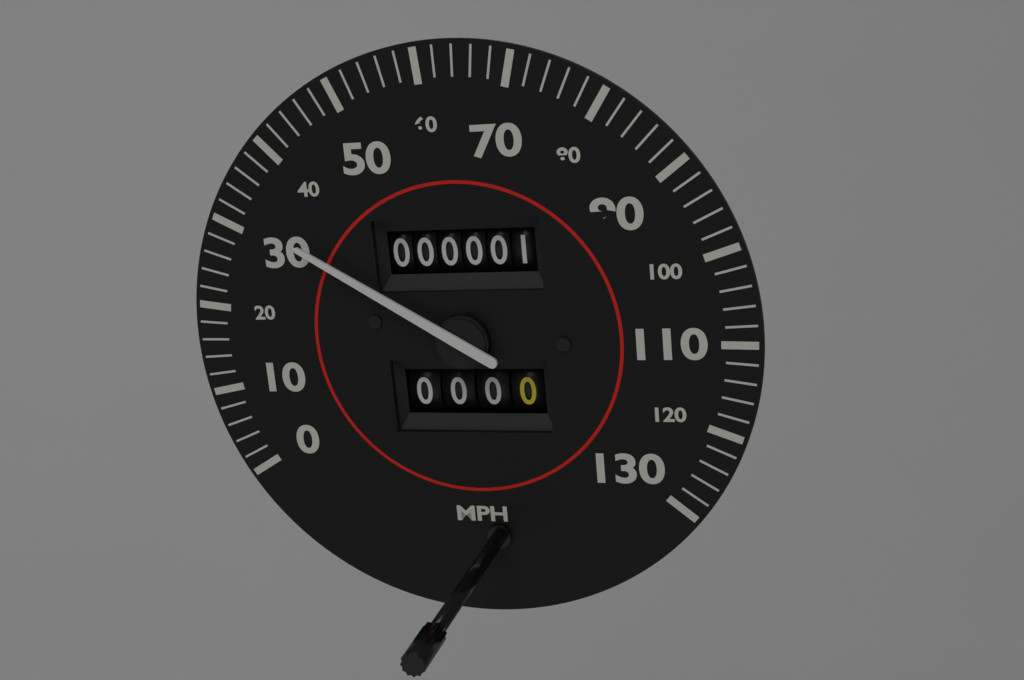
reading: 32 mph
